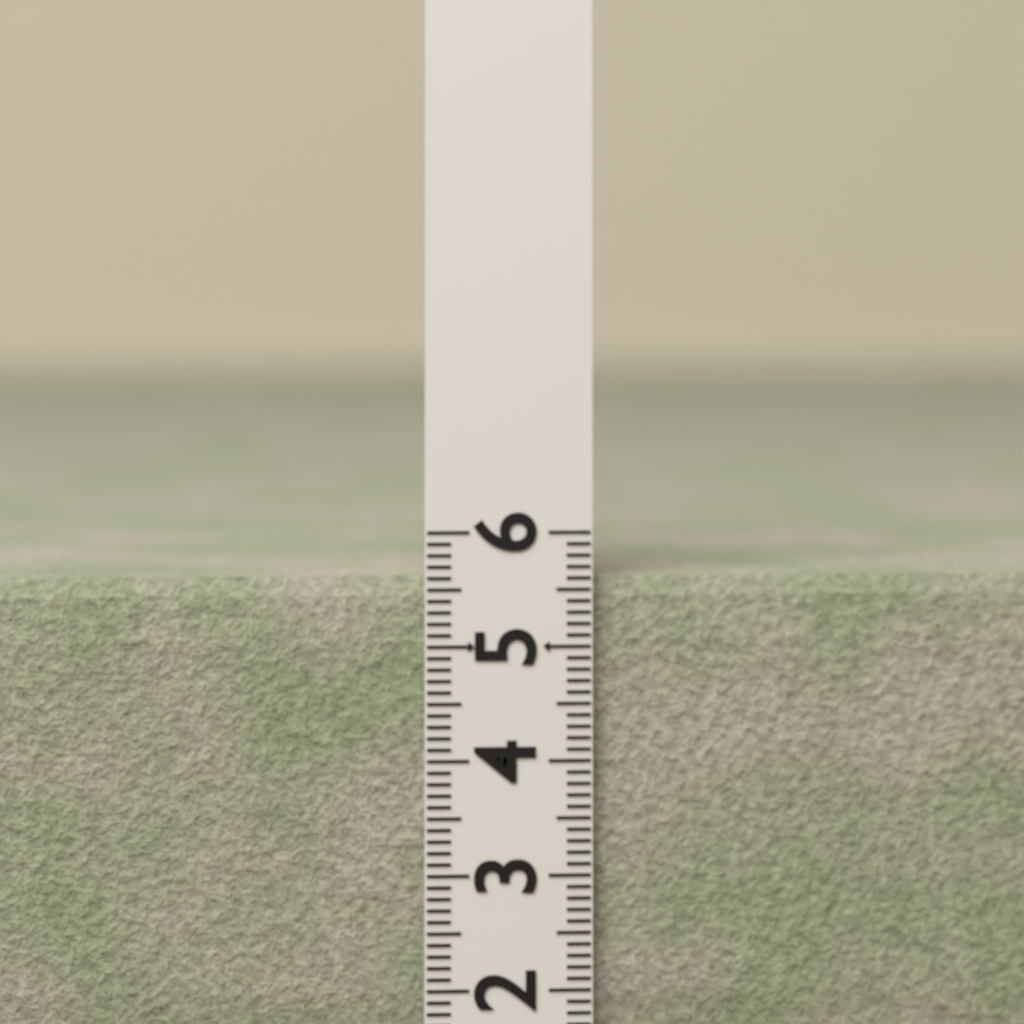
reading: 5.6 (no unit)
